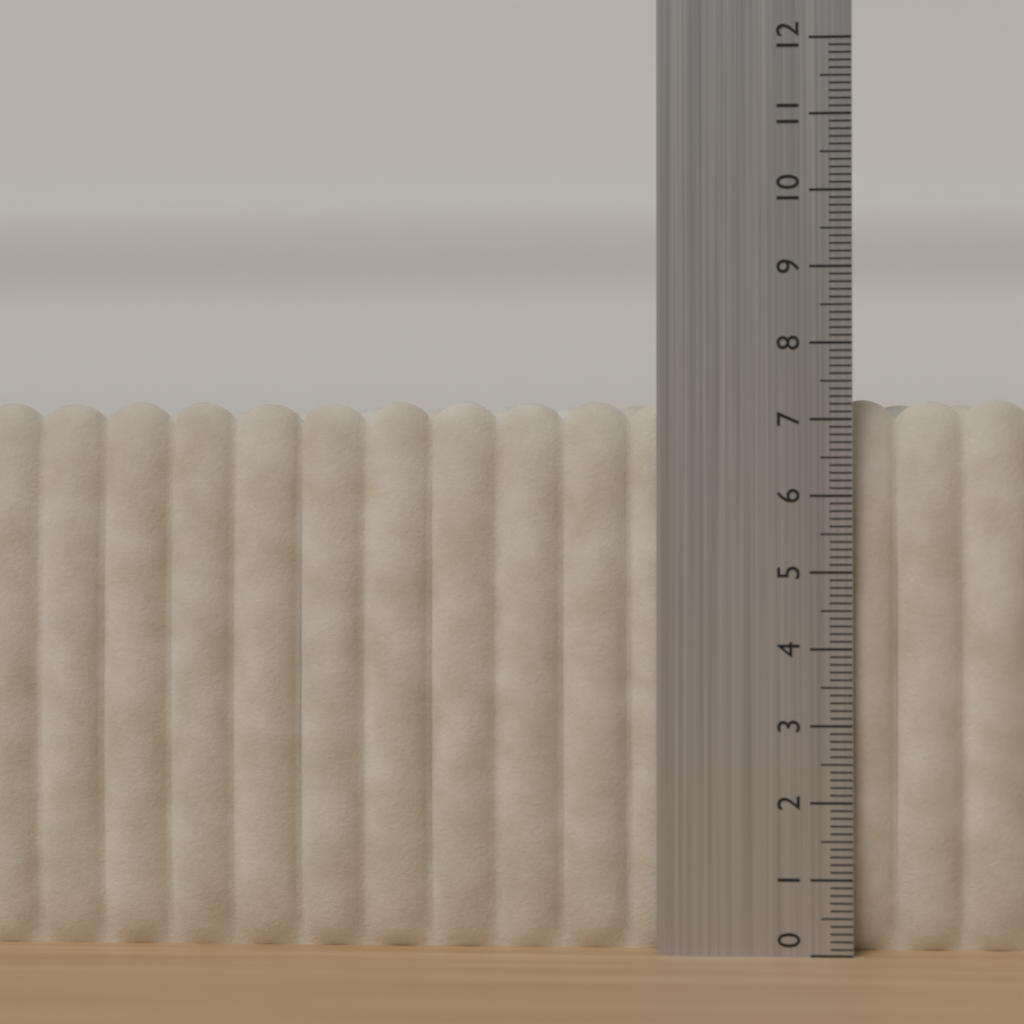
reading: 7.3 (no unit)
